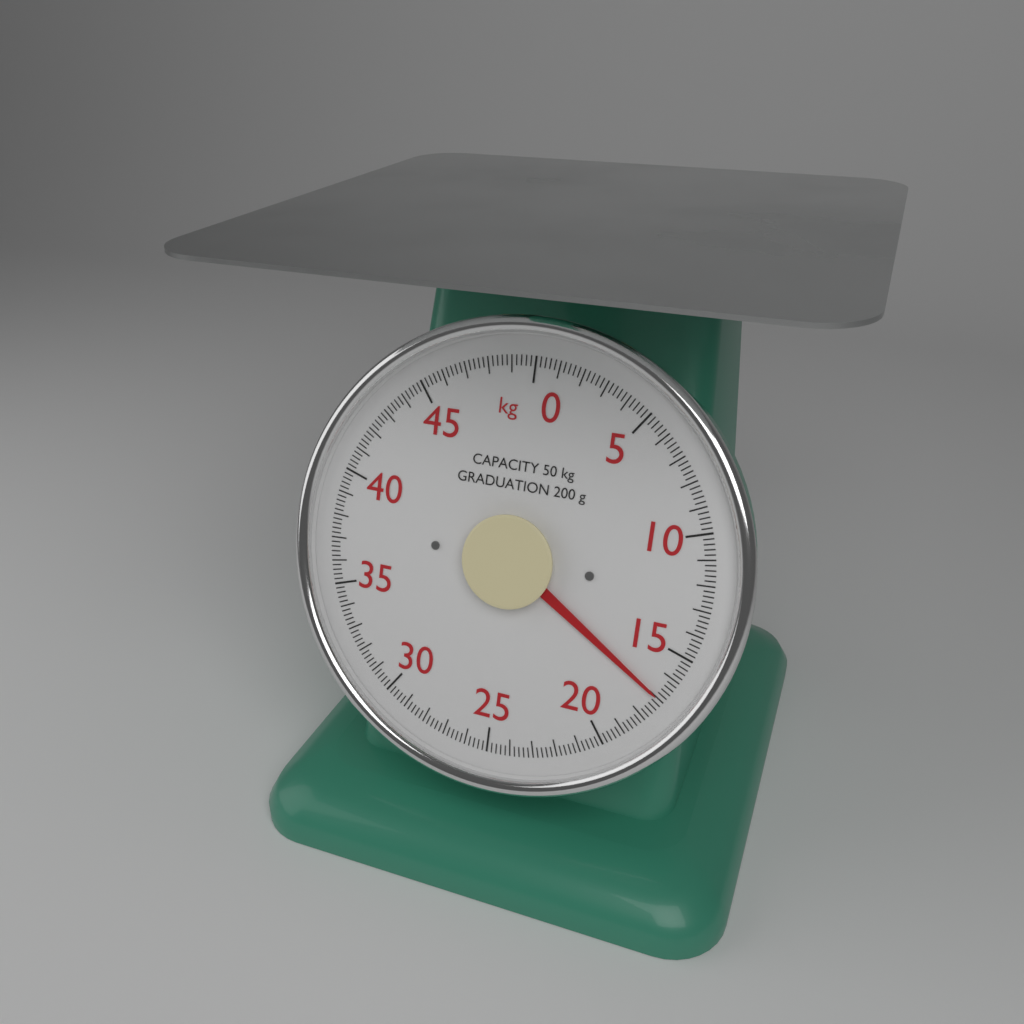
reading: 17.0 kg
